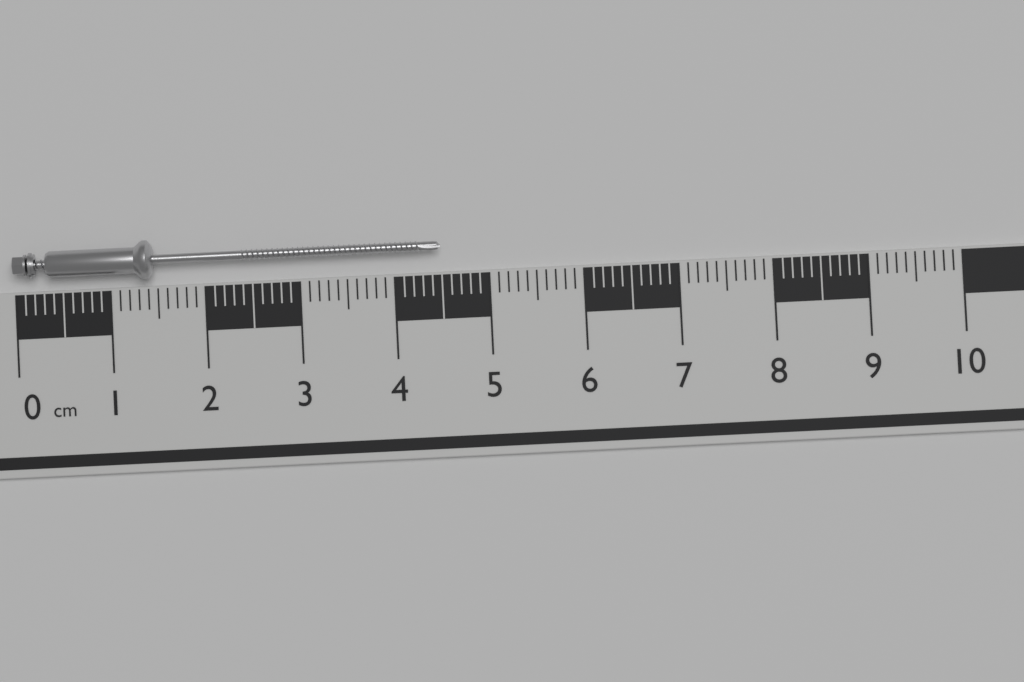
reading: 4.5 cm
